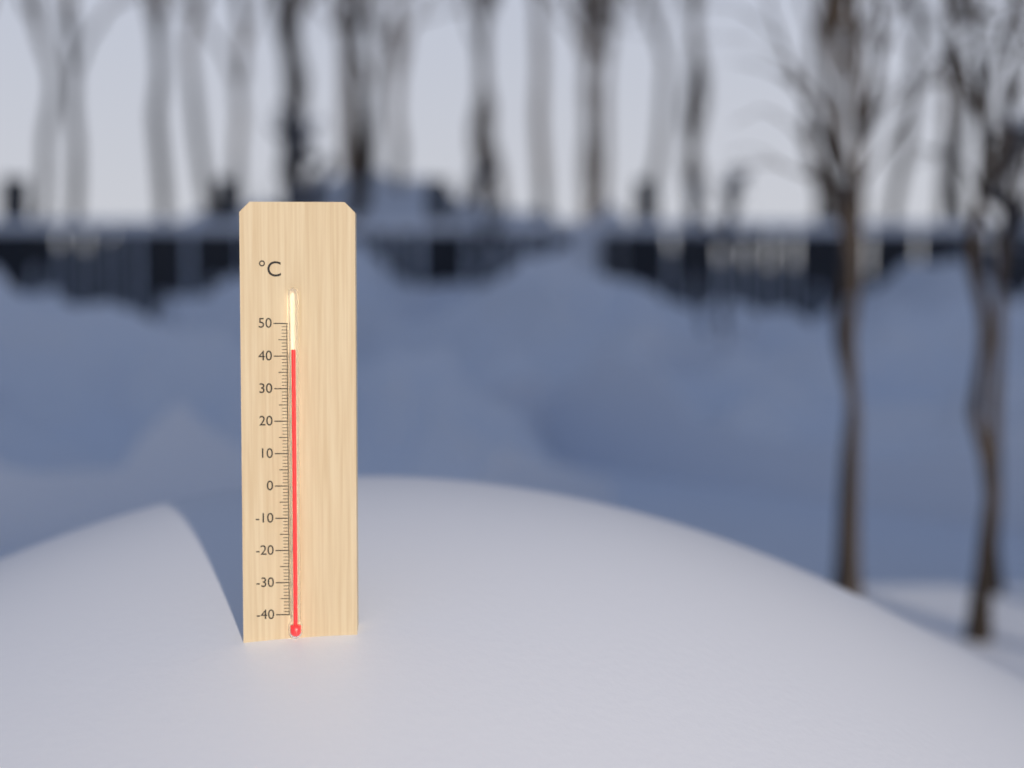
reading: 42 °C
